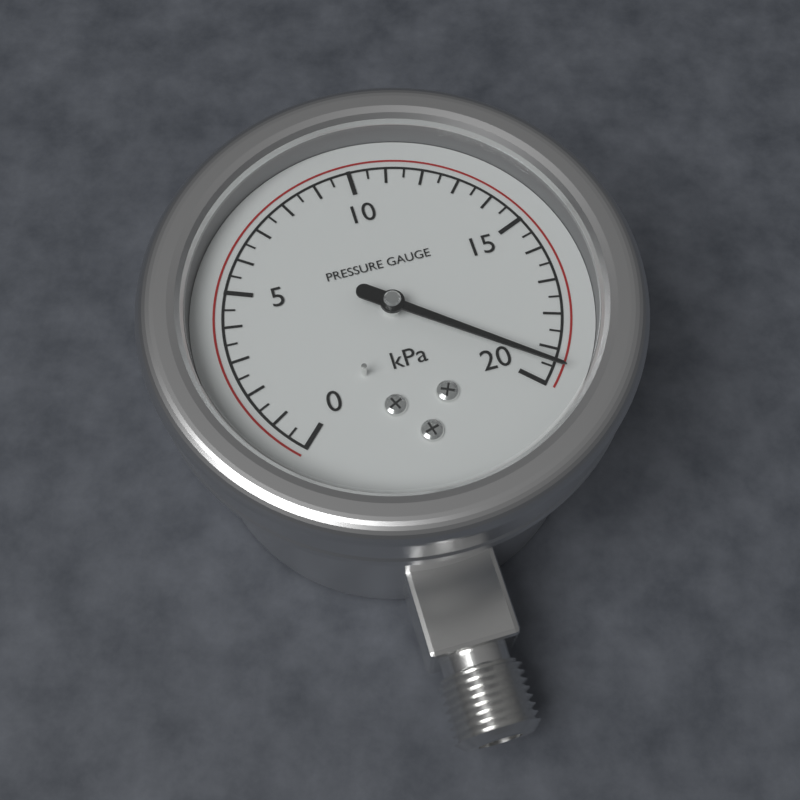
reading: 19.5 kPa
